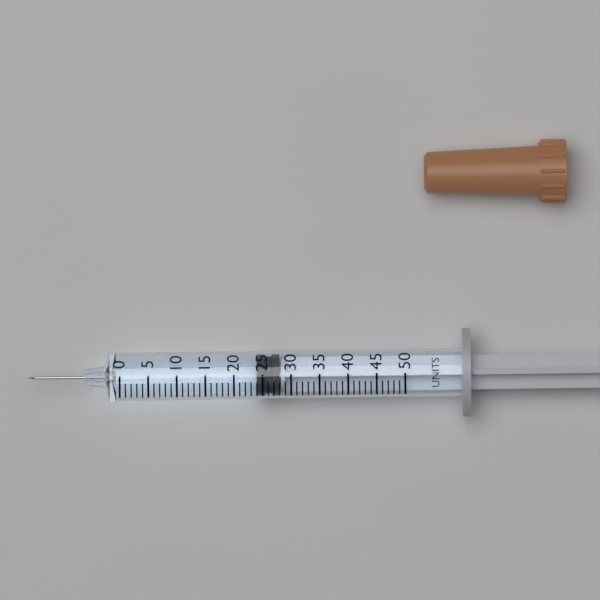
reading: 24 units
